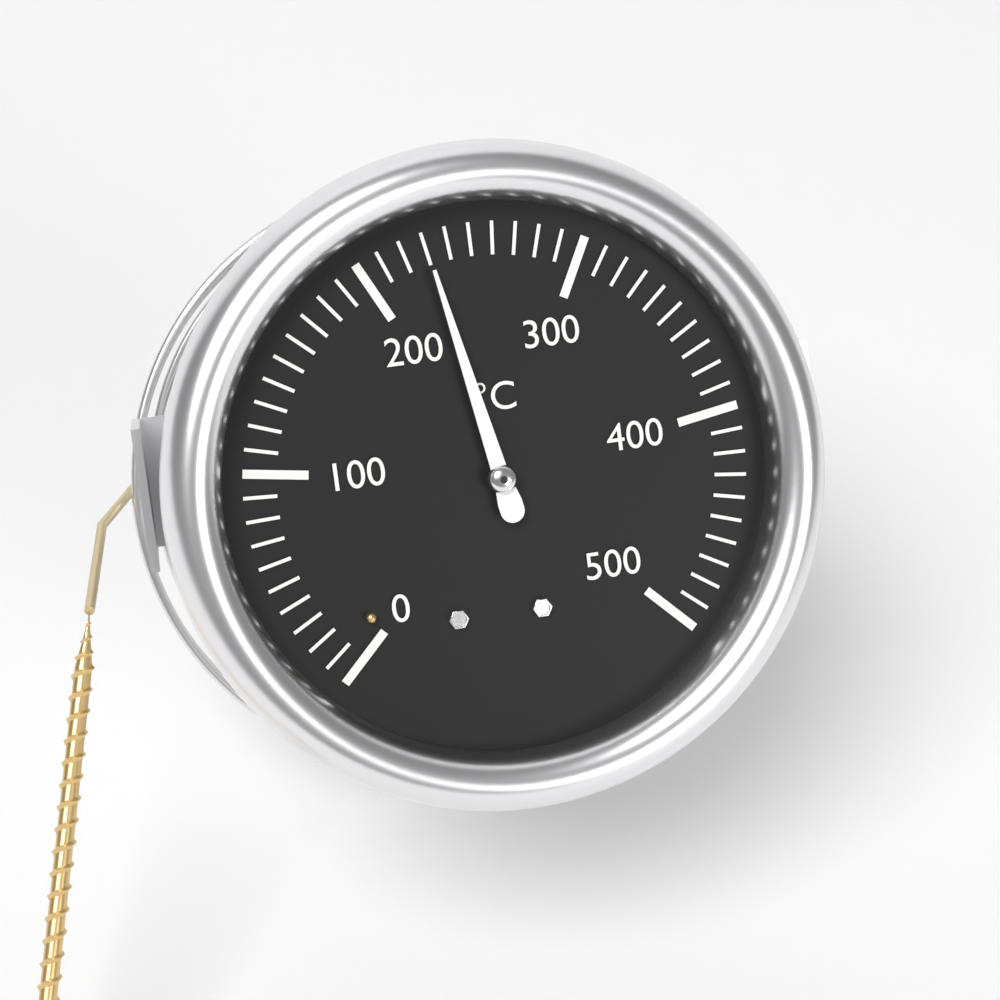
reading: 230 °C
